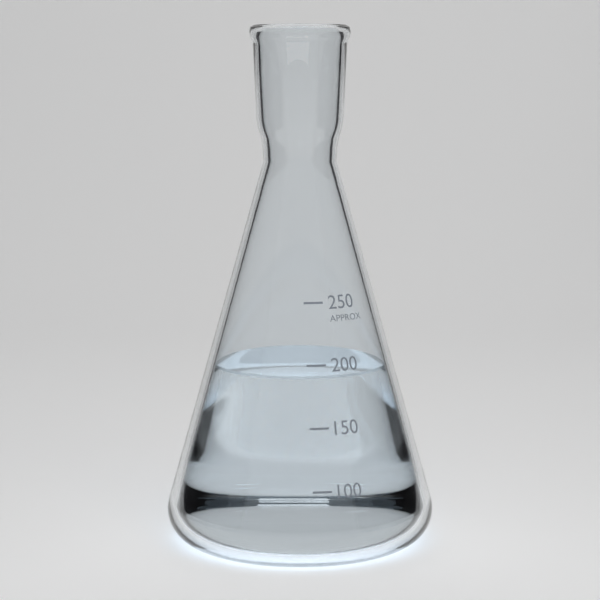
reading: 190 (no unit)
